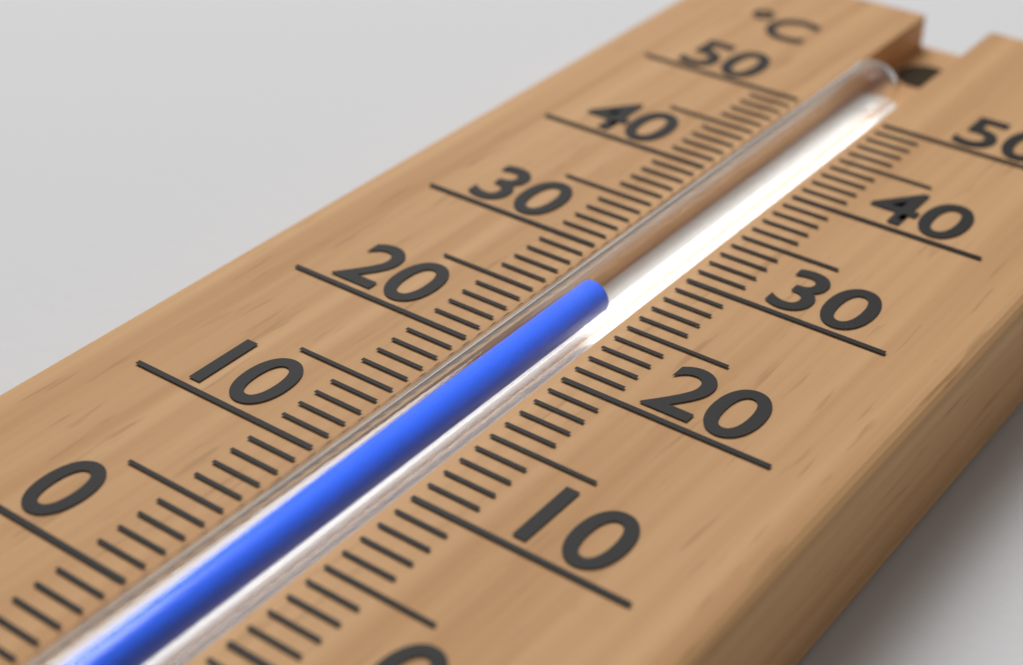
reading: 26 °C
